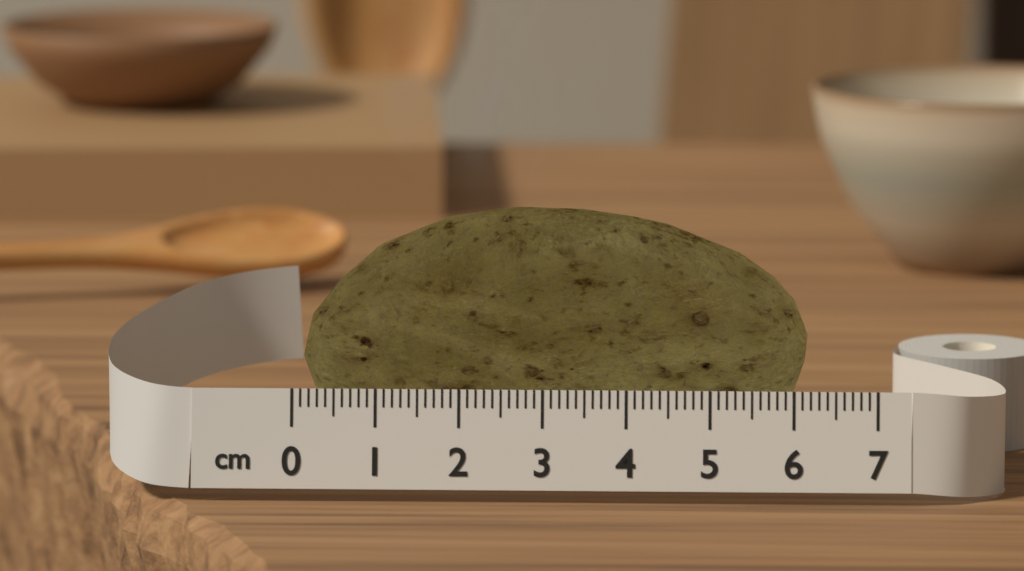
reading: 6.2 cm
